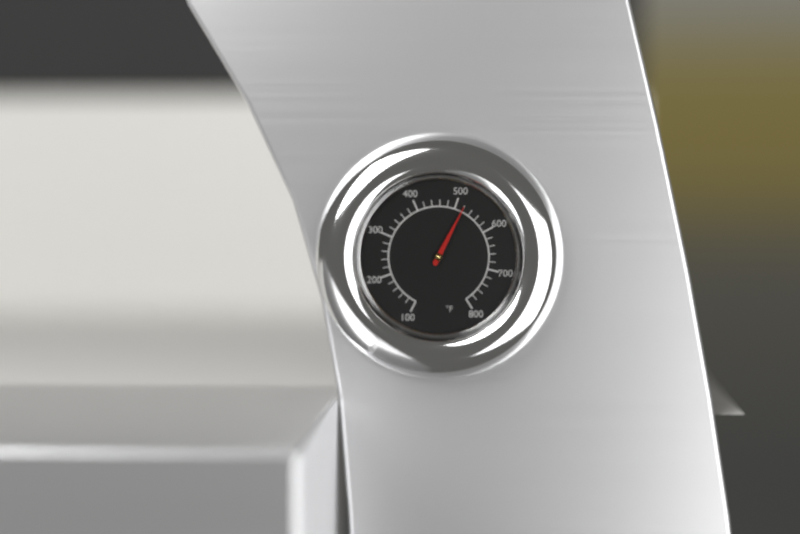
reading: 520 °F
